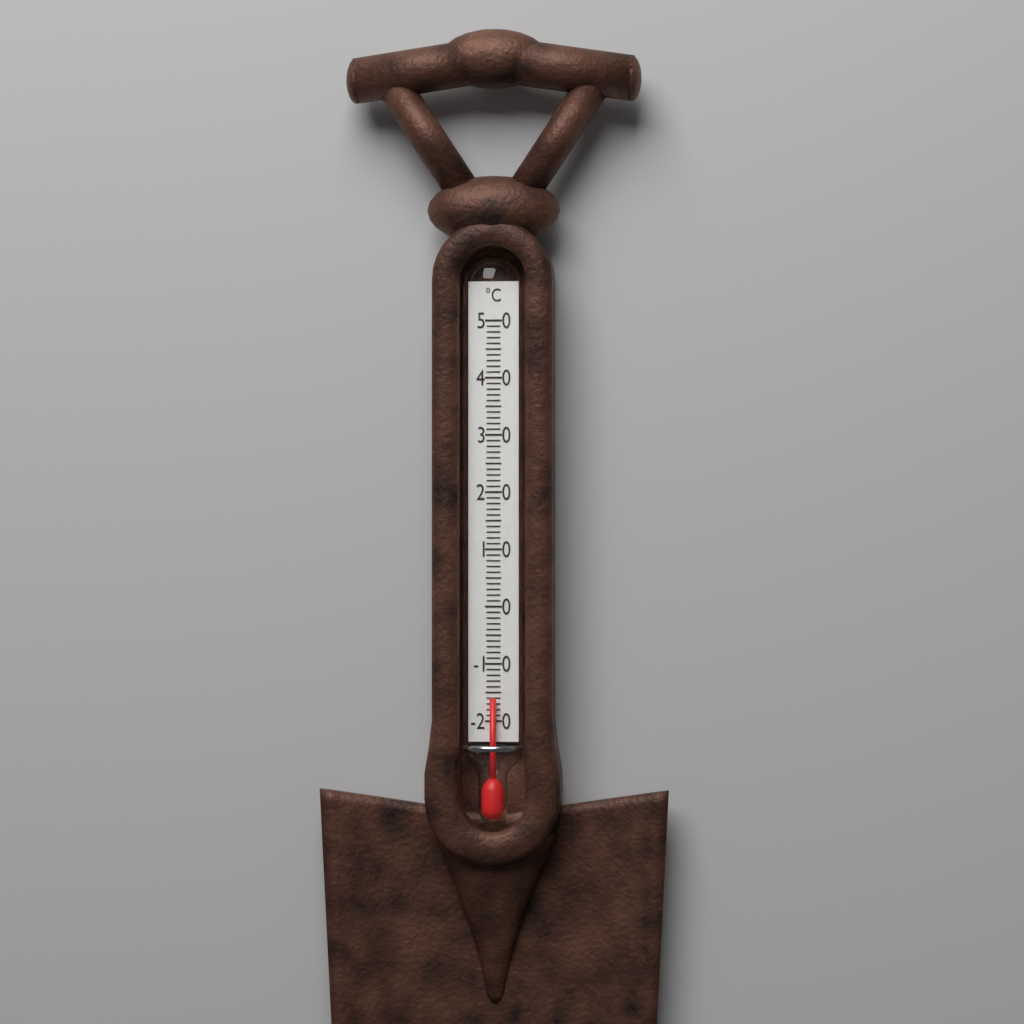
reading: -16 °C
